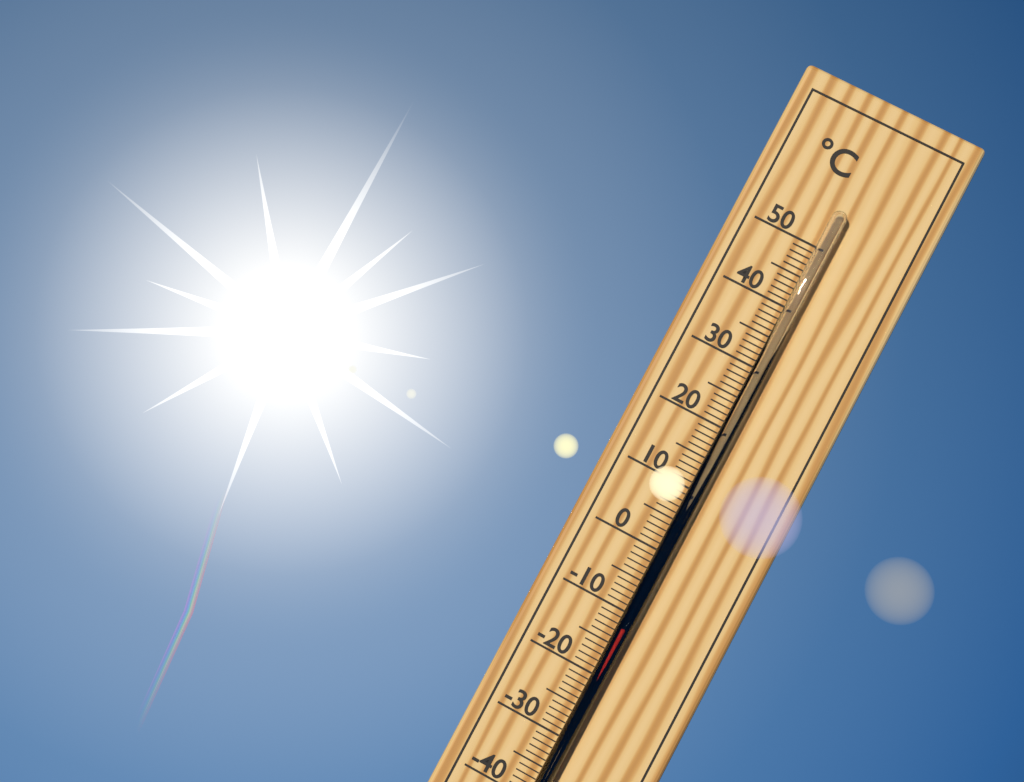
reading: -12 °C
